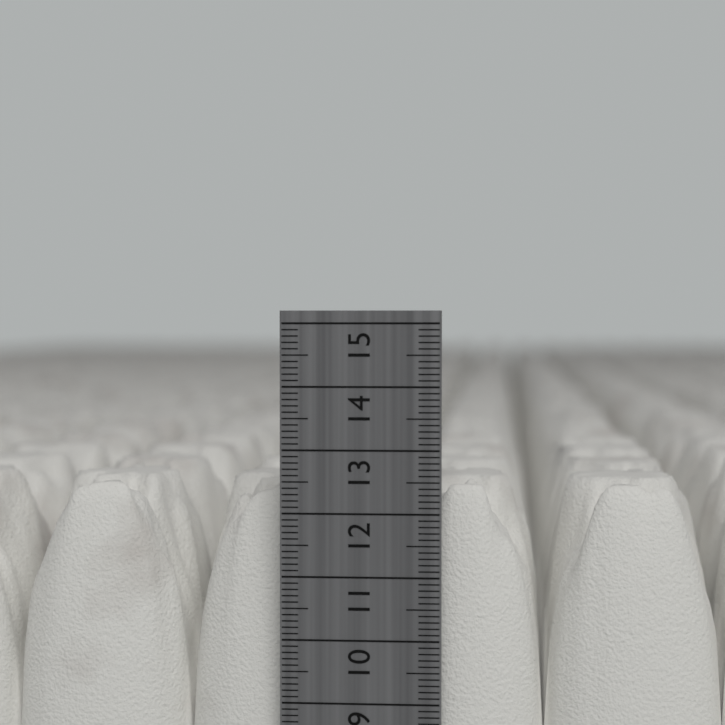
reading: 12.4 cm
